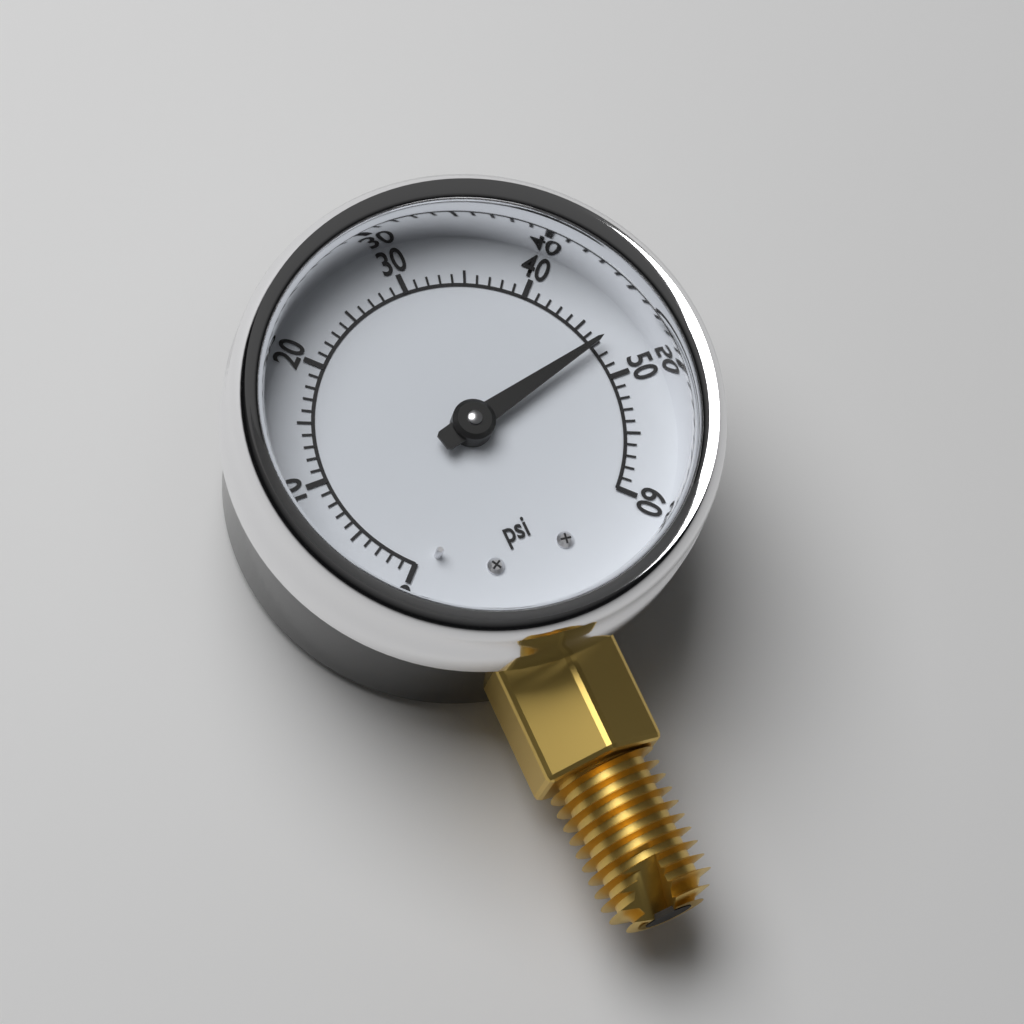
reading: 47 psi
